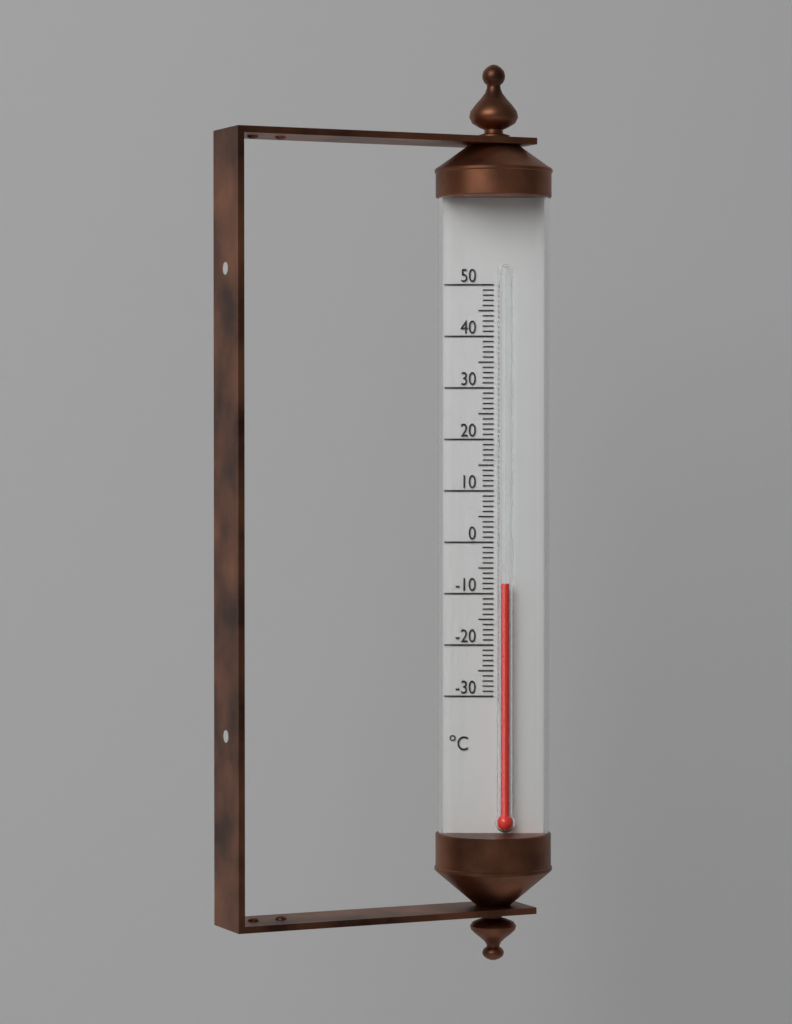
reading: -8 °C
